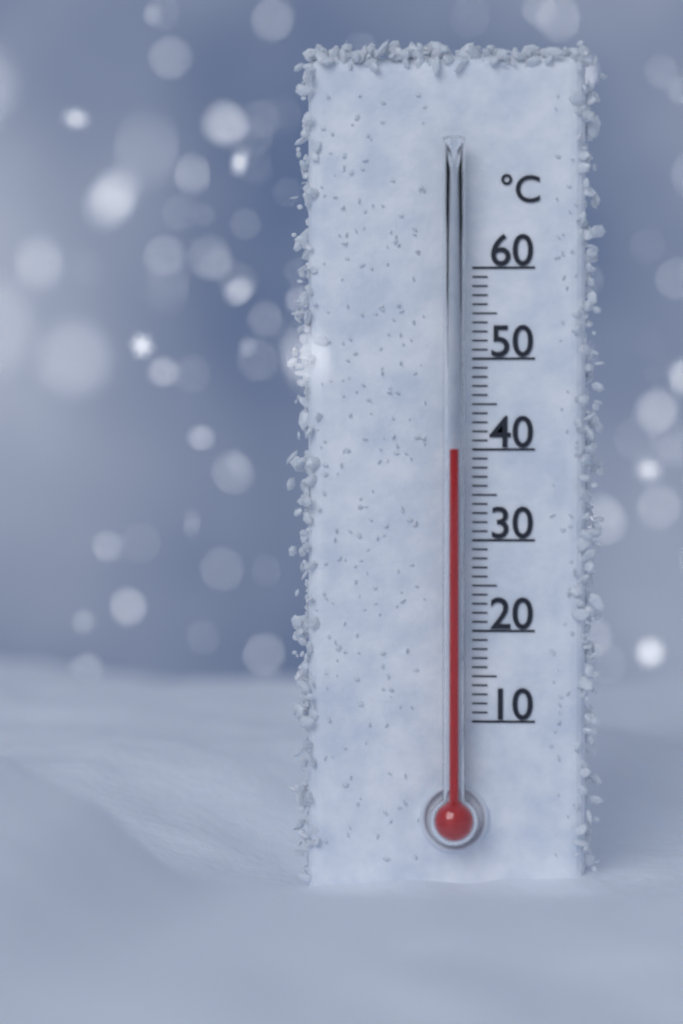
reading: 40 °C
